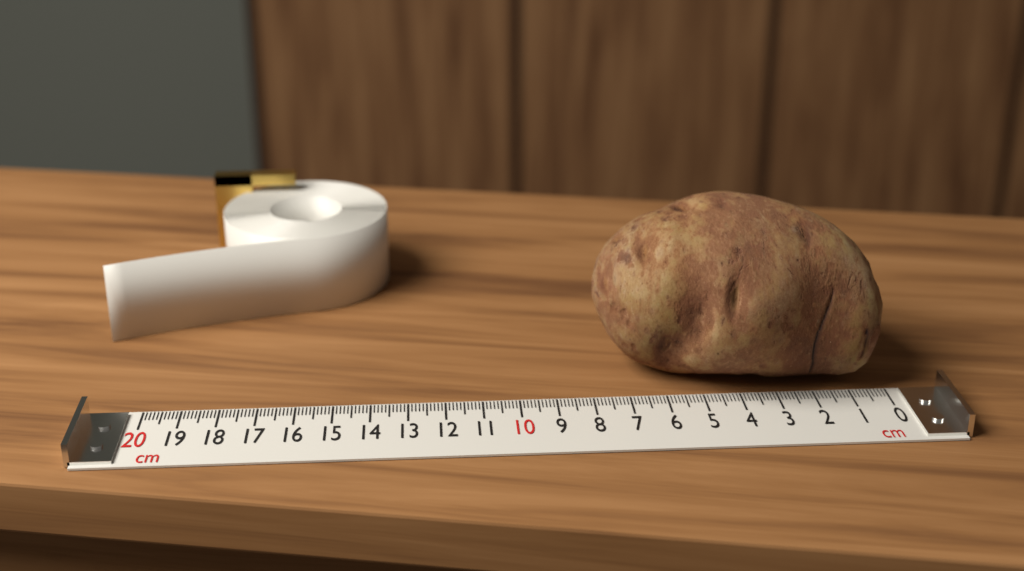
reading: 7.8 cm
